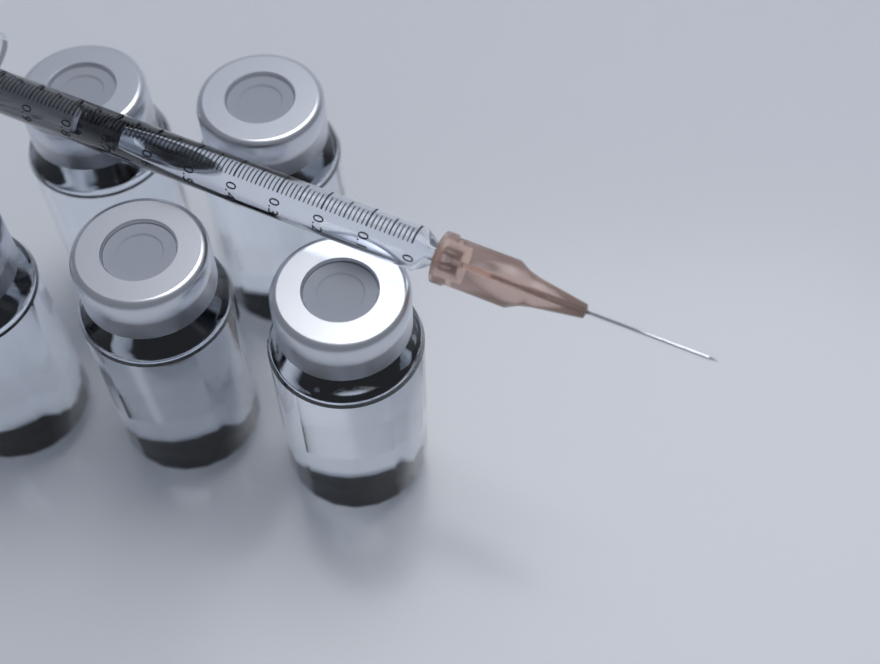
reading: 0.67 ml
